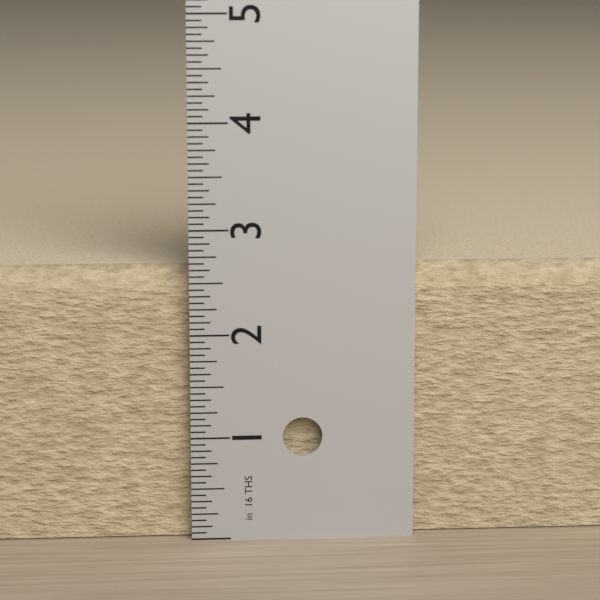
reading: 2.6250 in
